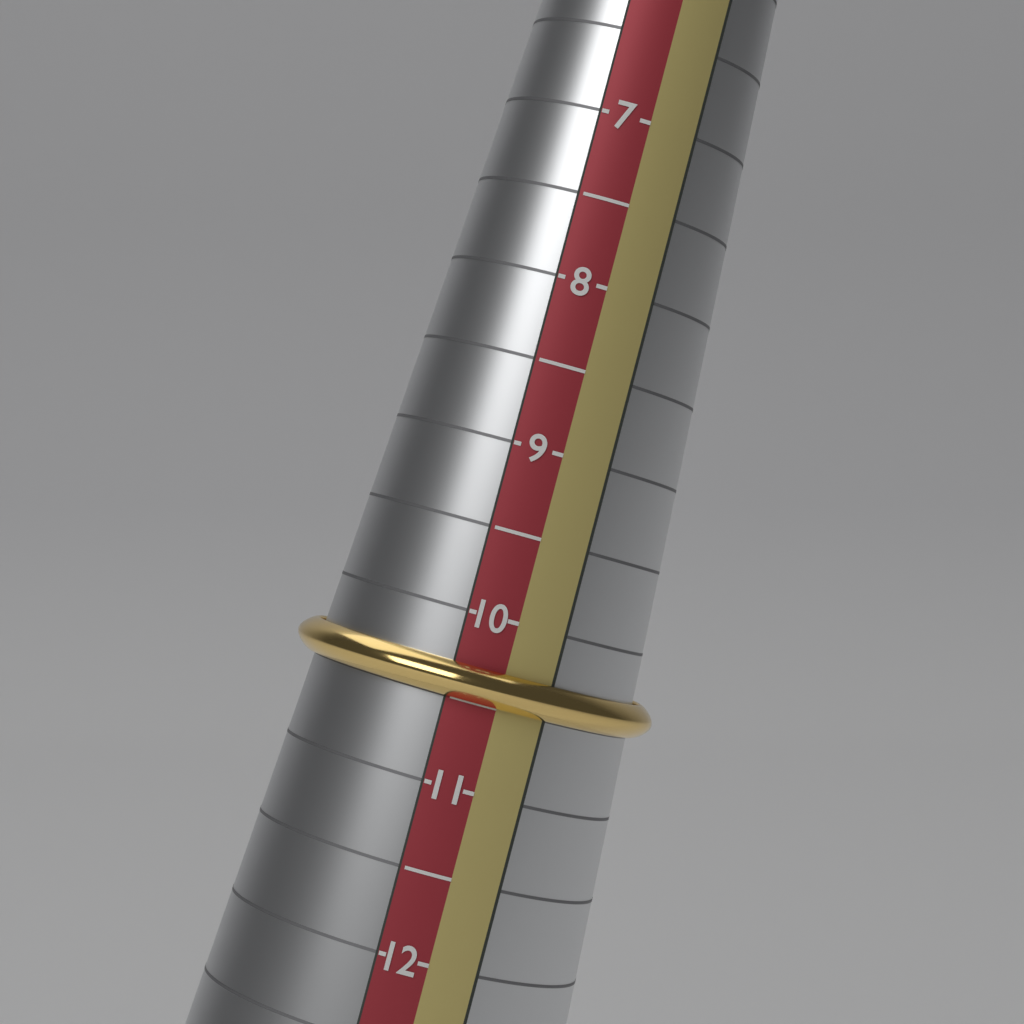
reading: 10.5 (no unit)
